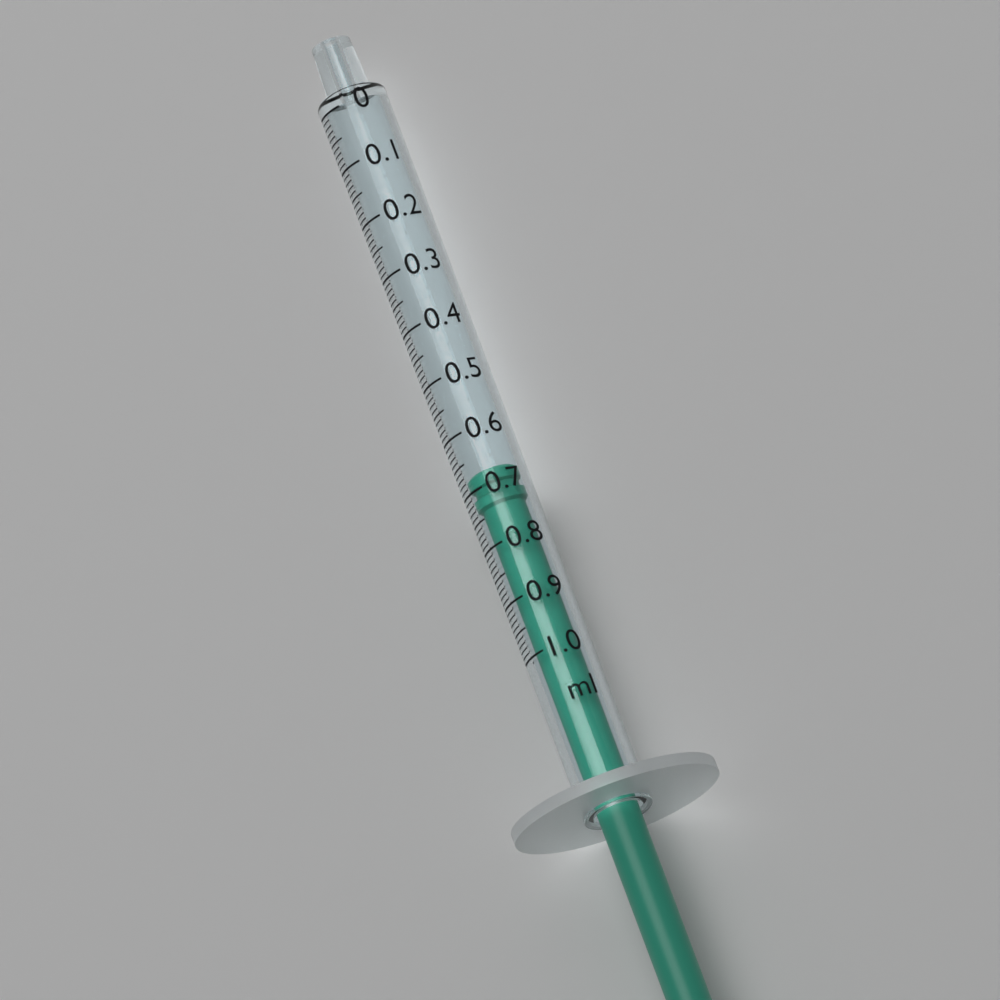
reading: 0.67 ml
